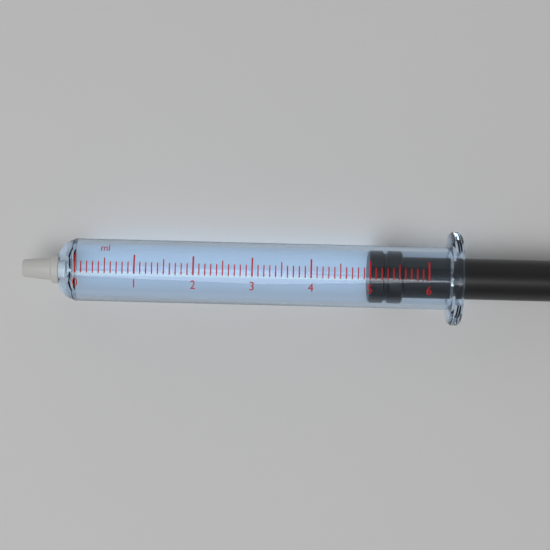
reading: 5.0 ml
